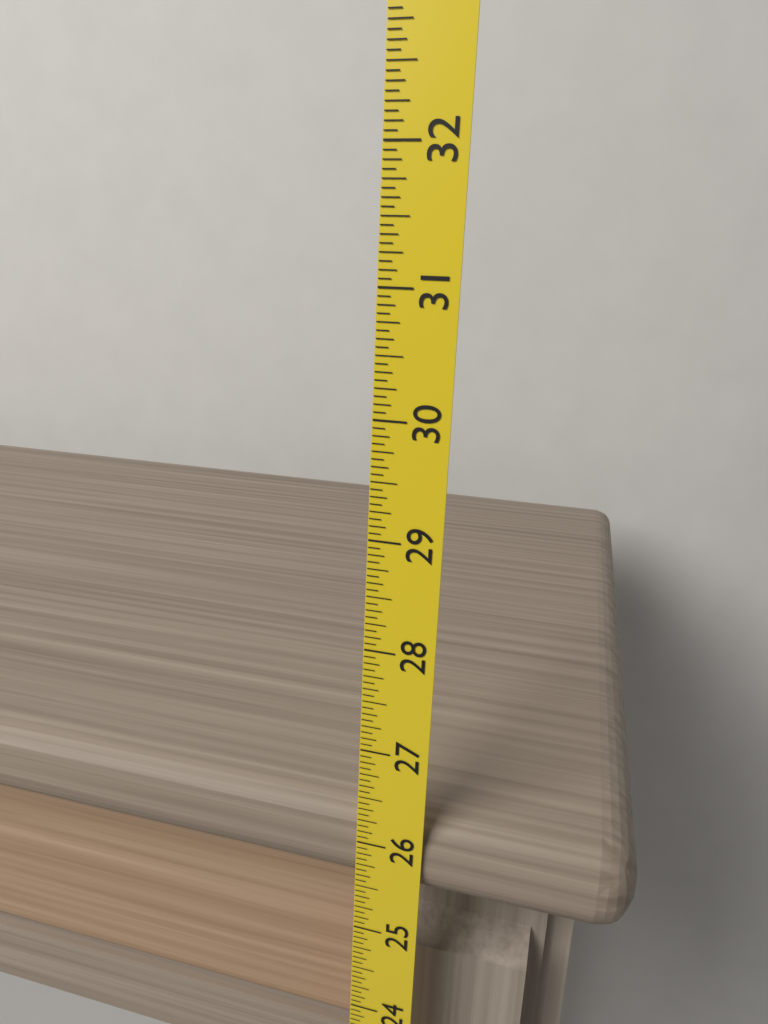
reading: 26.3125 (no unit)
